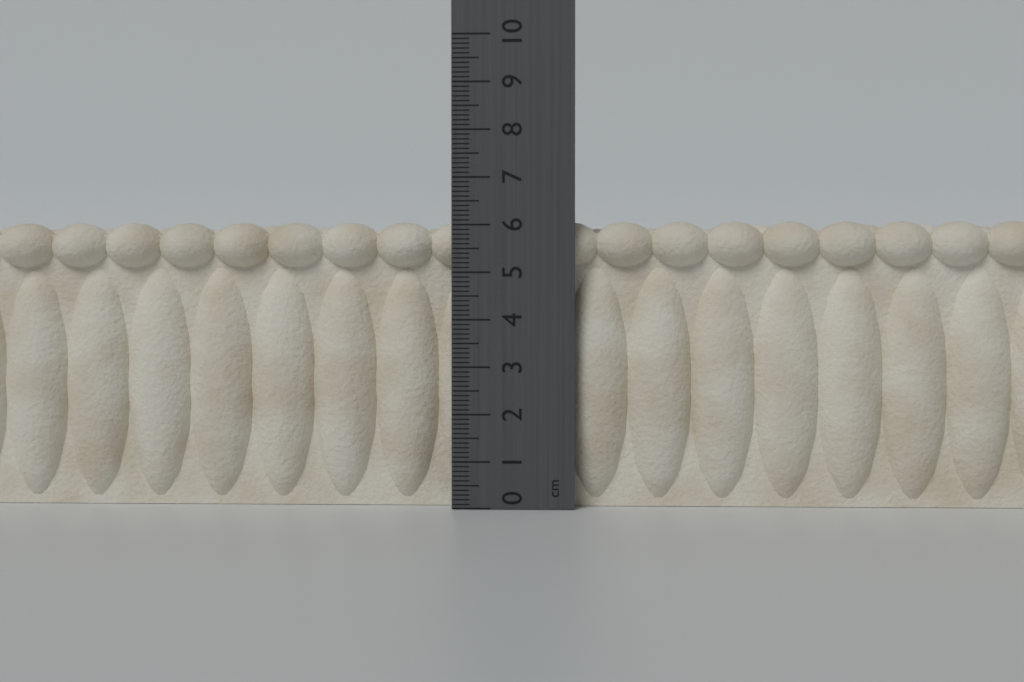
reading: 6.1 cm
